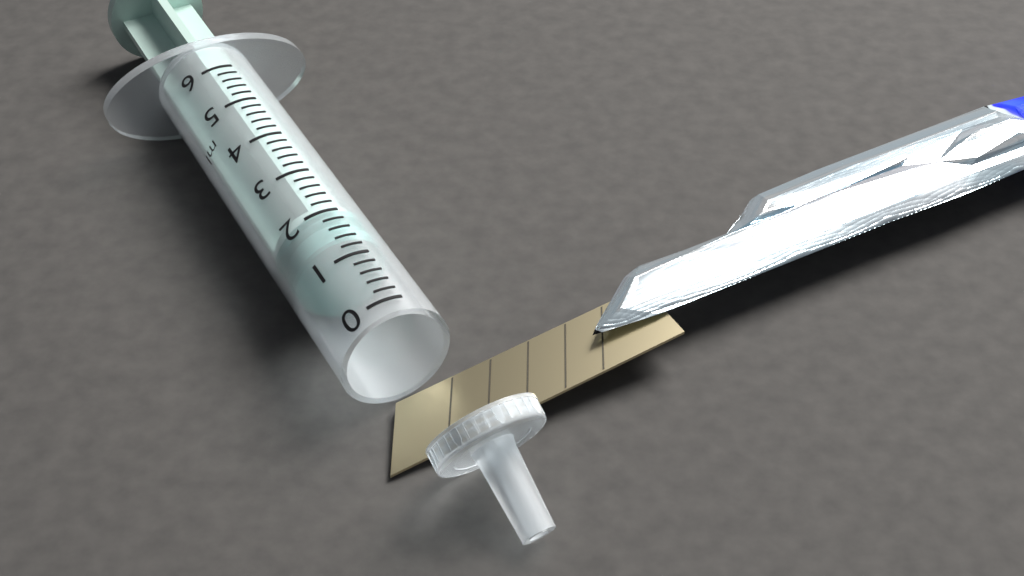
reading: 1.4 ml
